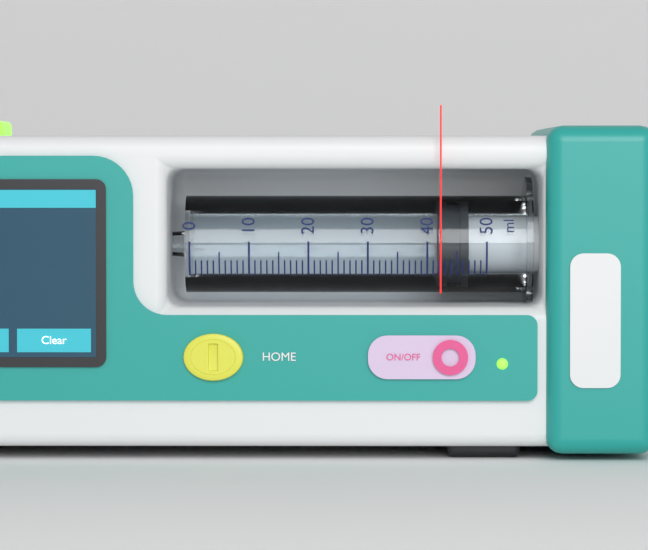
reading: 42 ml
